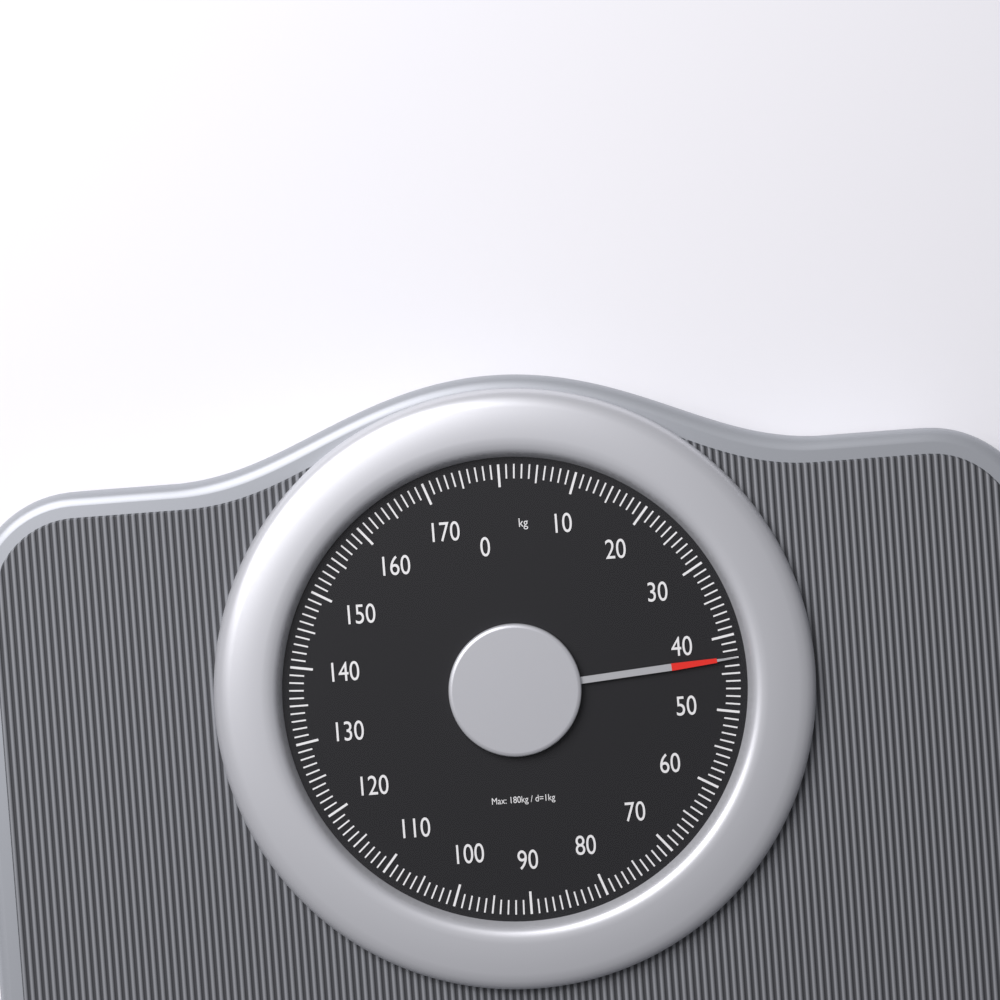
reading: 43 kg
